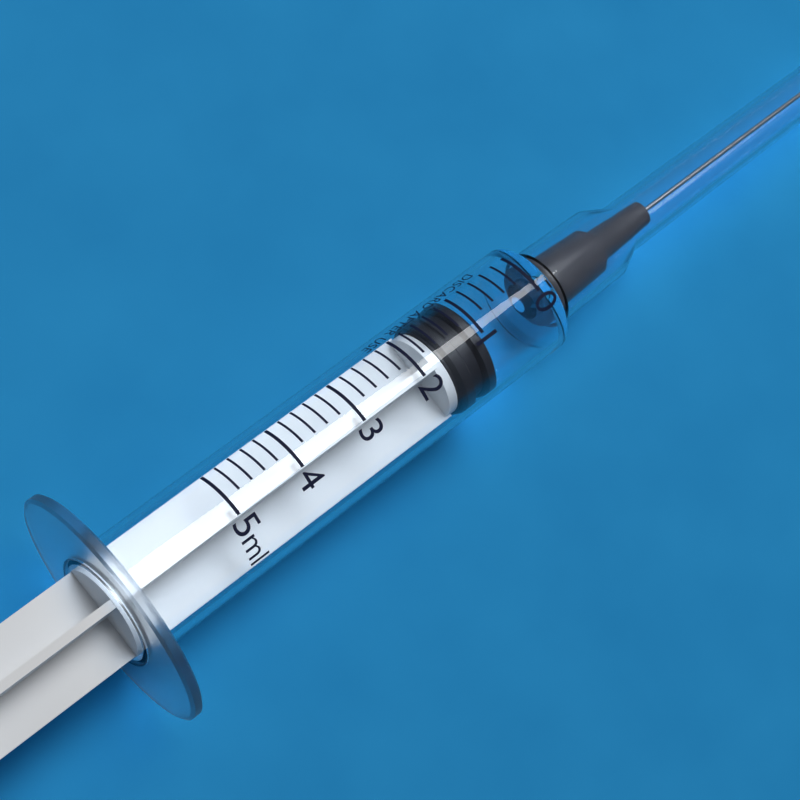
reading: 1.0 ml
